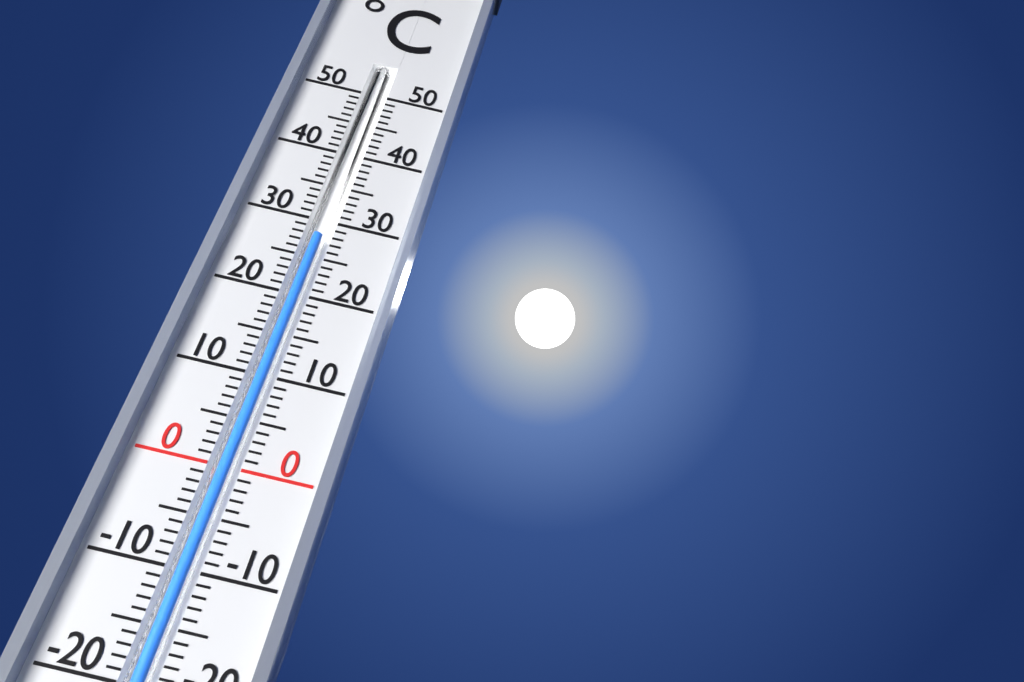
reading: 28 °C
